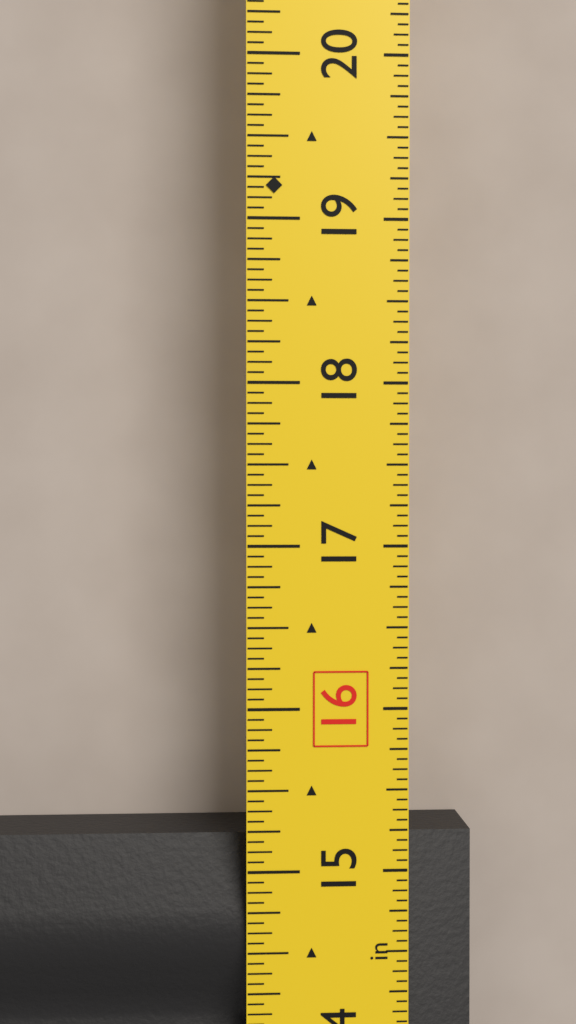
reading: 15.1875 in
